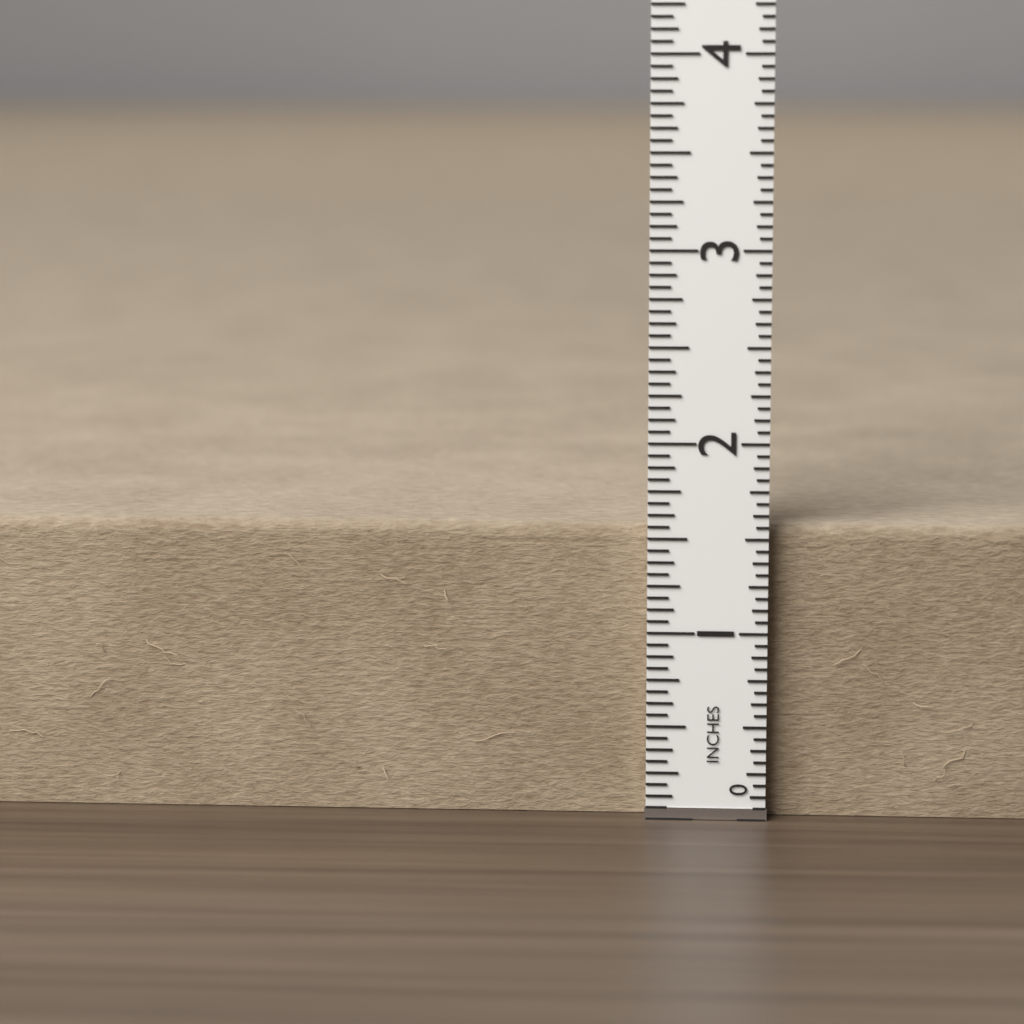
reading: 1.5625 in
